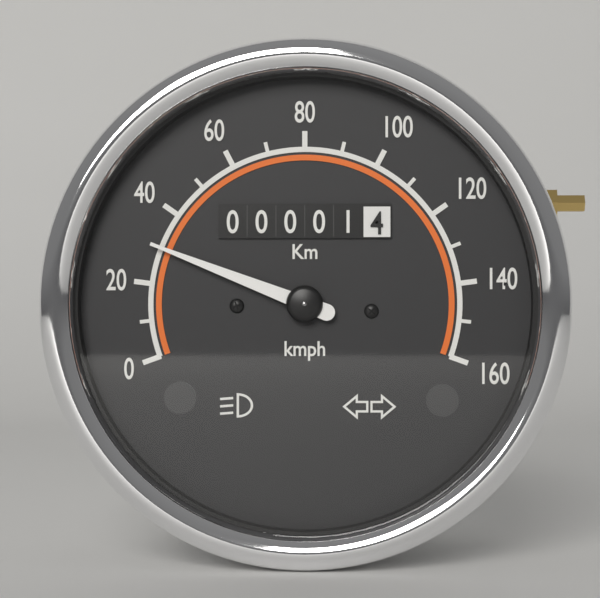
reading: 30 km/h
